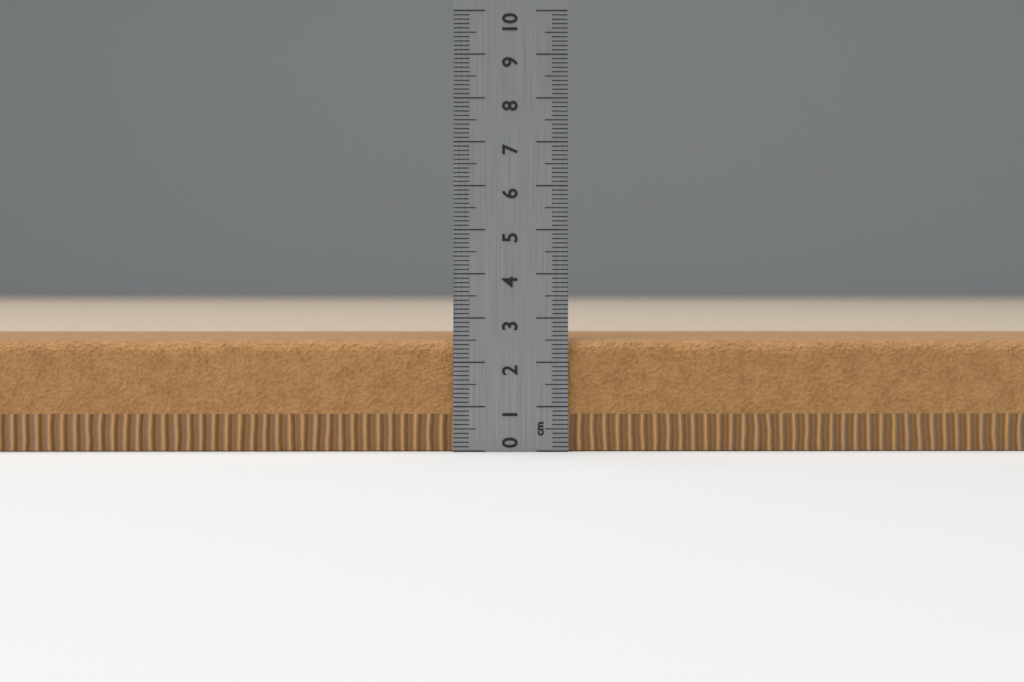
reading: 2.5 cm
